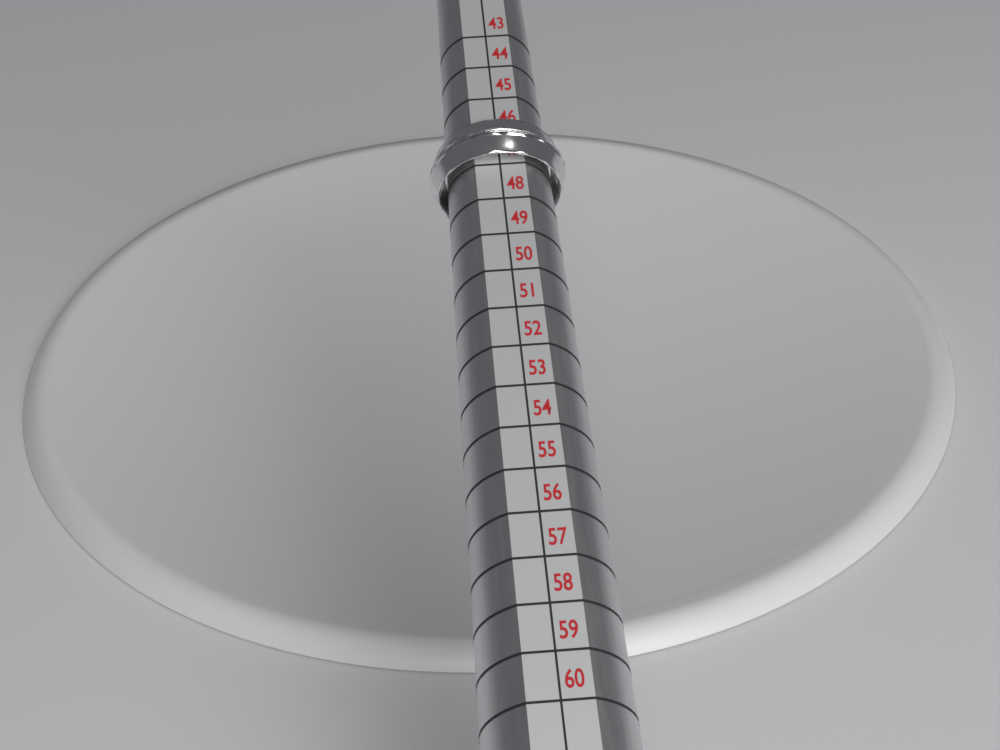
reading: 47 (no unit)
